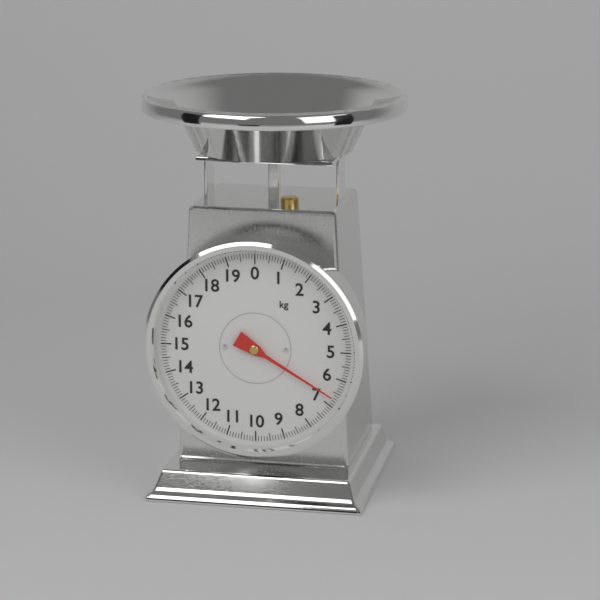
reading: 6.7 kg
